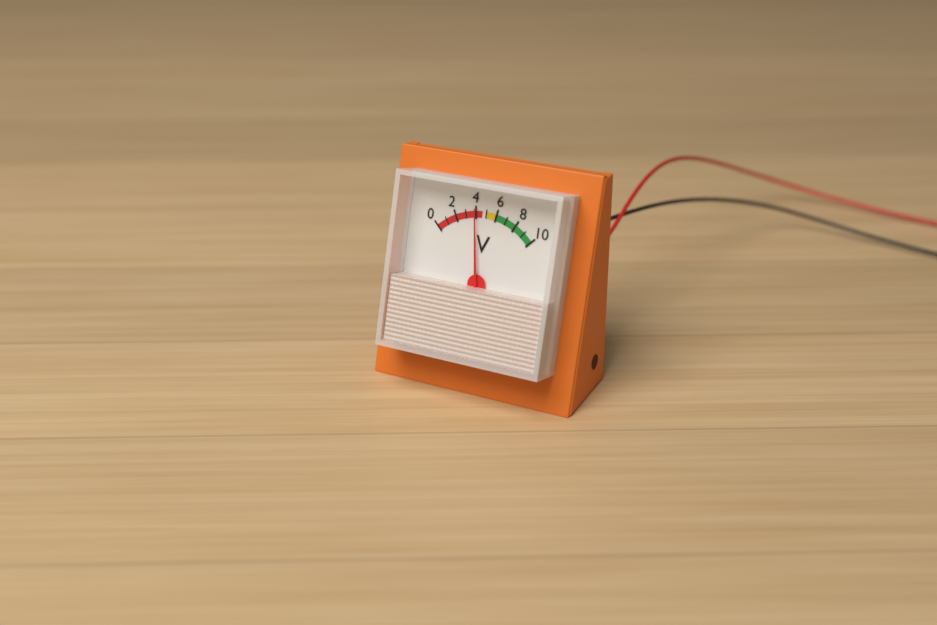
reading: 4 V
